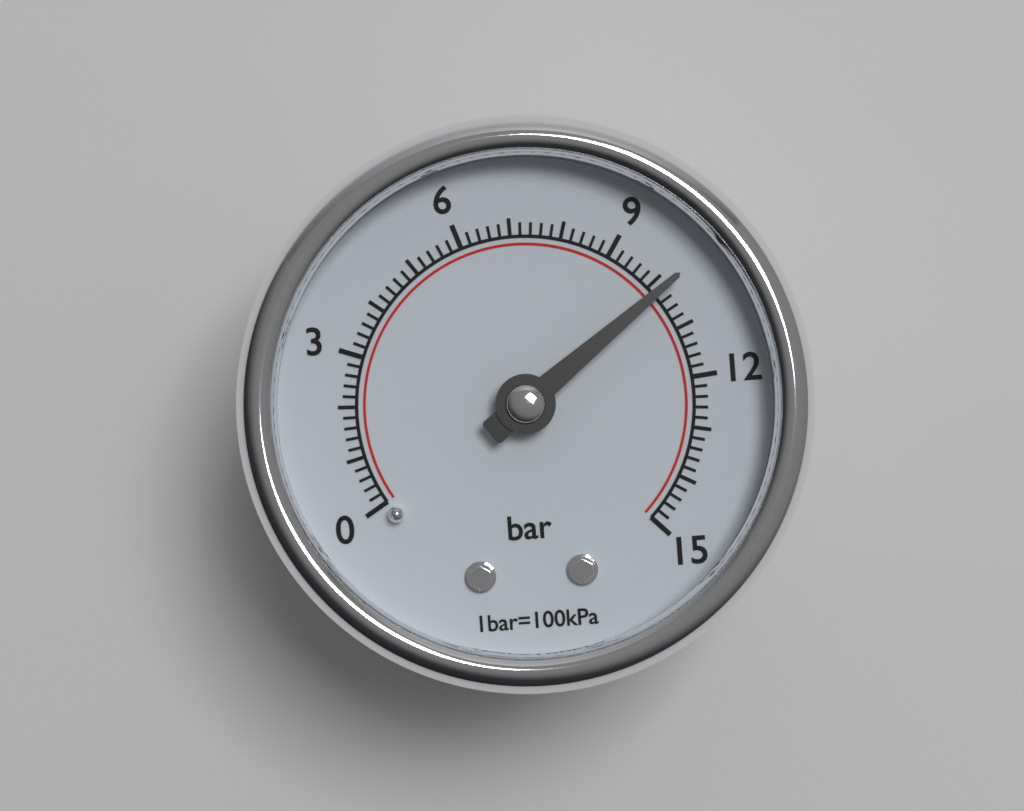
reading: 10.2 bar
